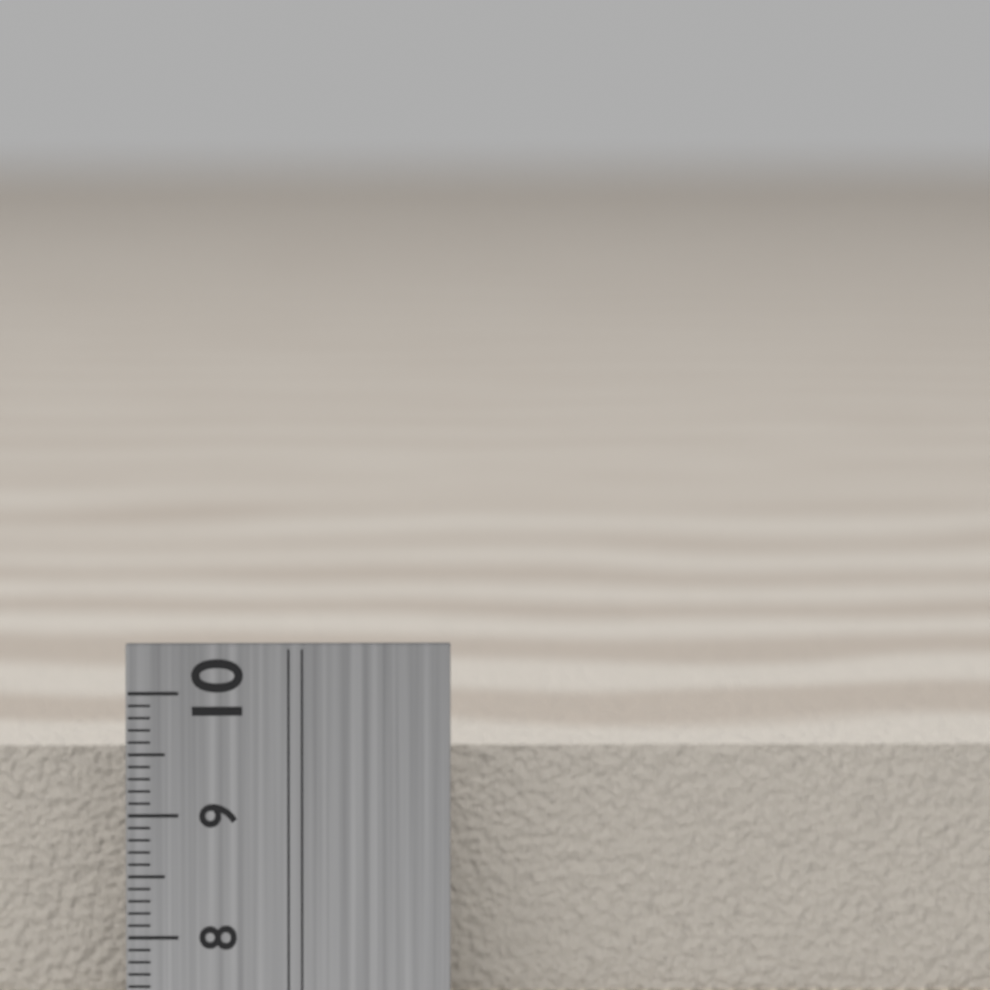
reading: 9.4 cm
